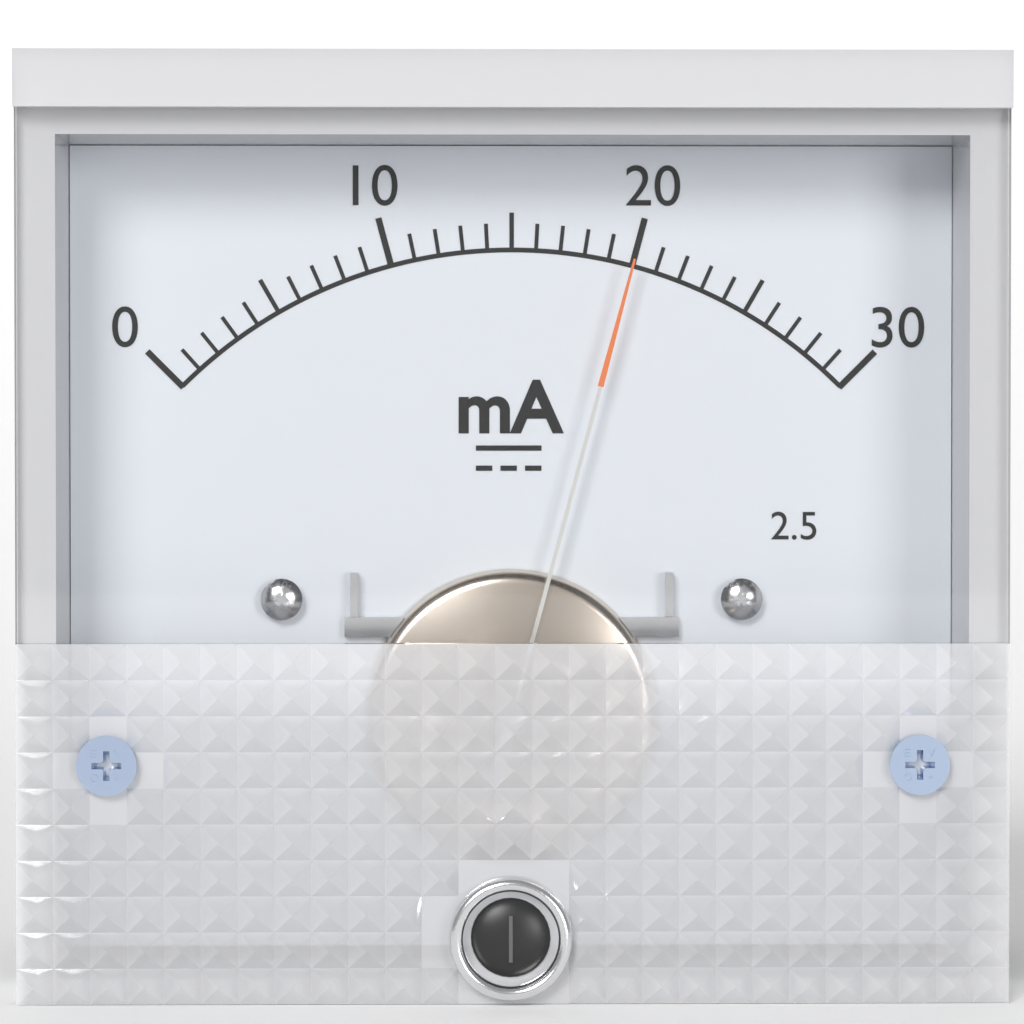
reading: 20 mA
